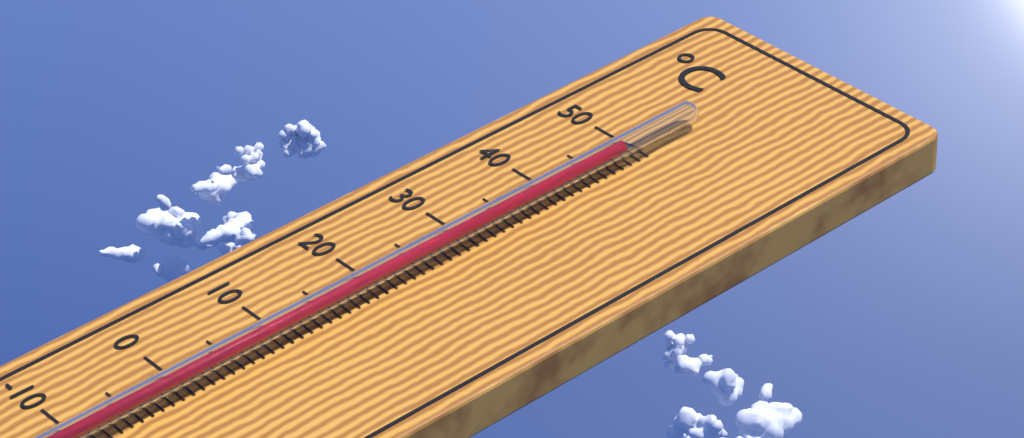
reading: 48 °C
